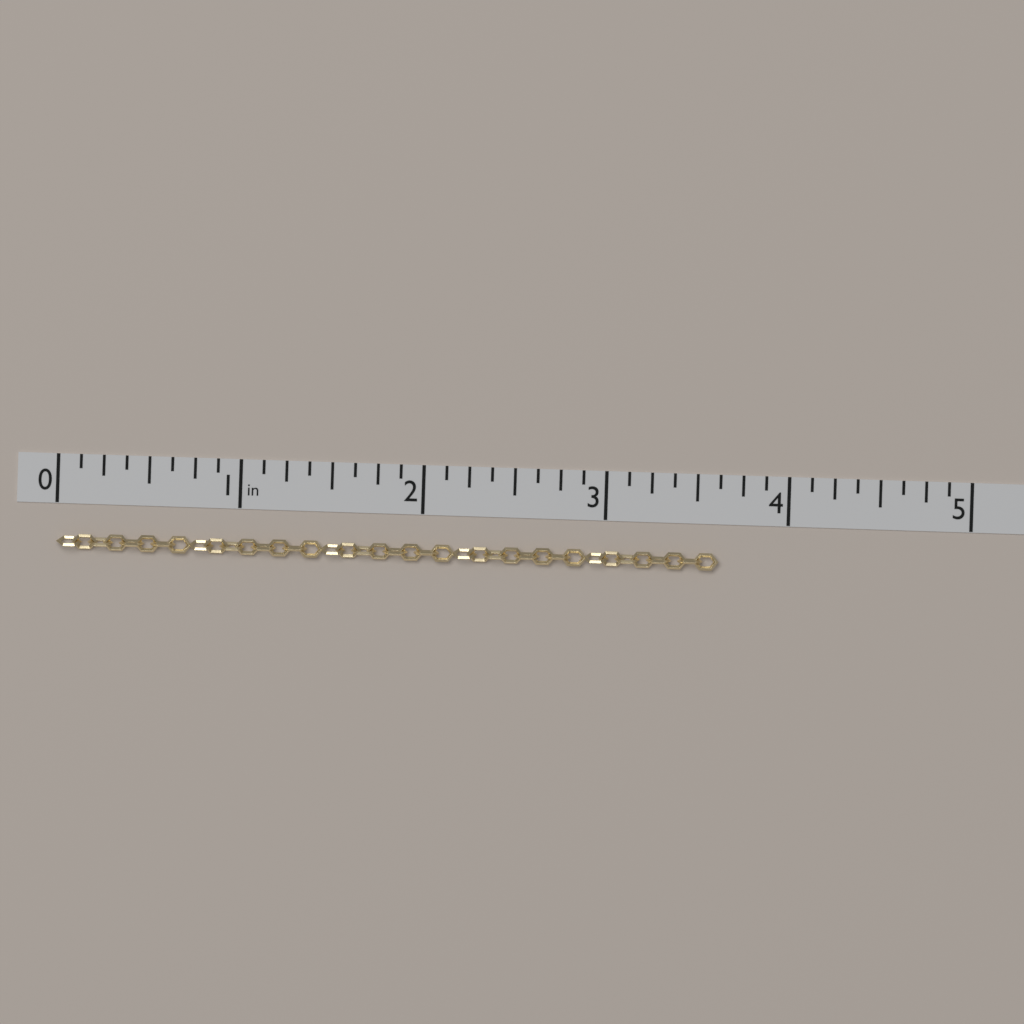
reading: 3.625 in
